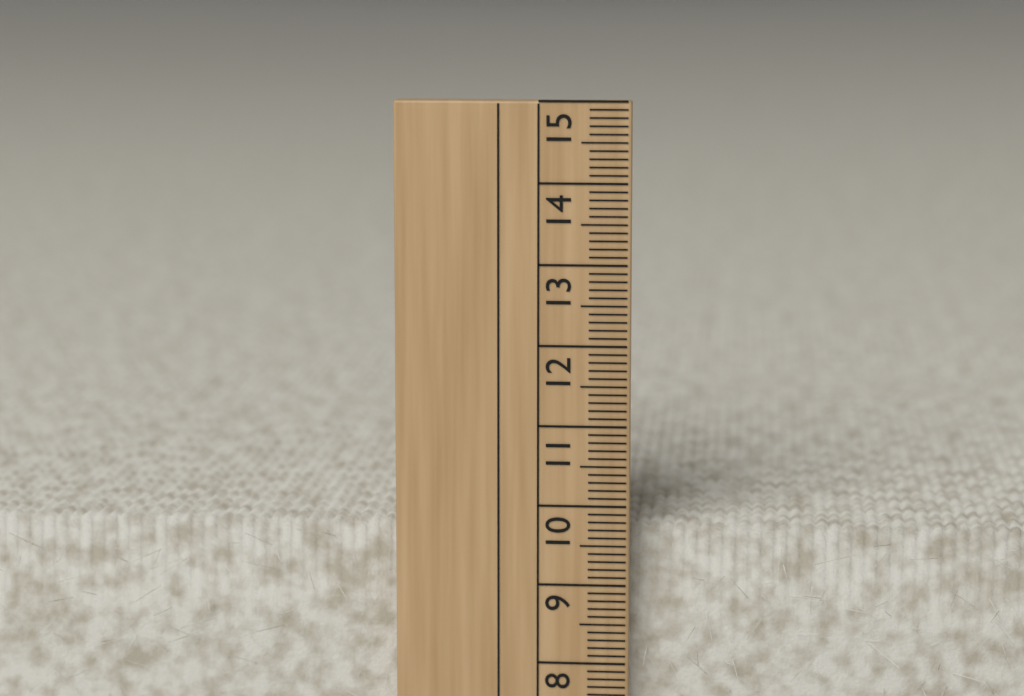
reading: 9.7 cm
